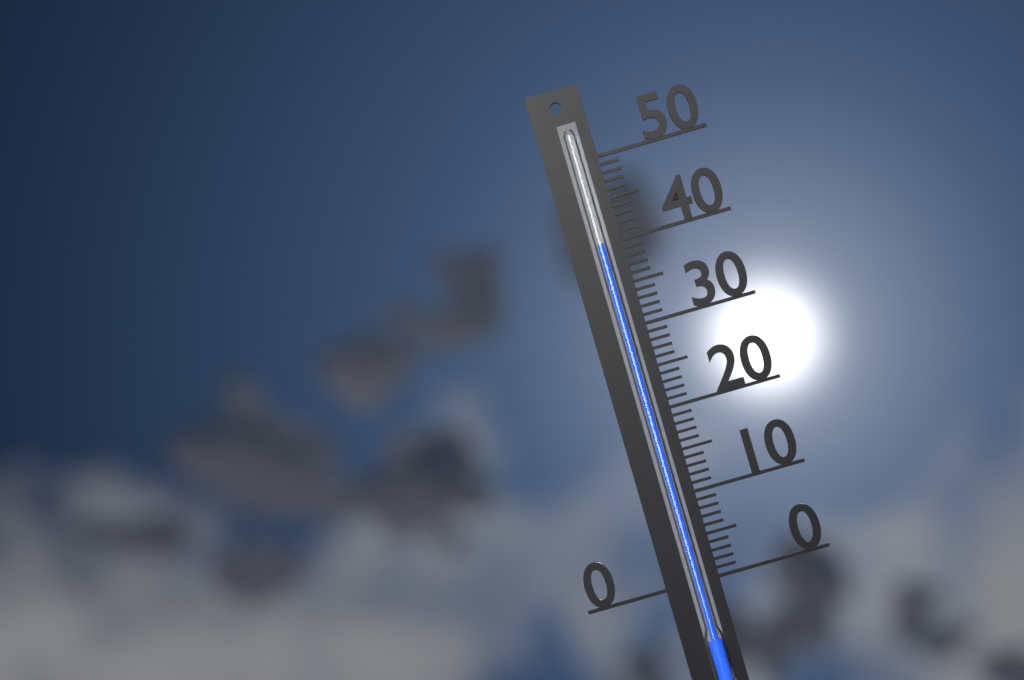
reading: 40 (no unit)
